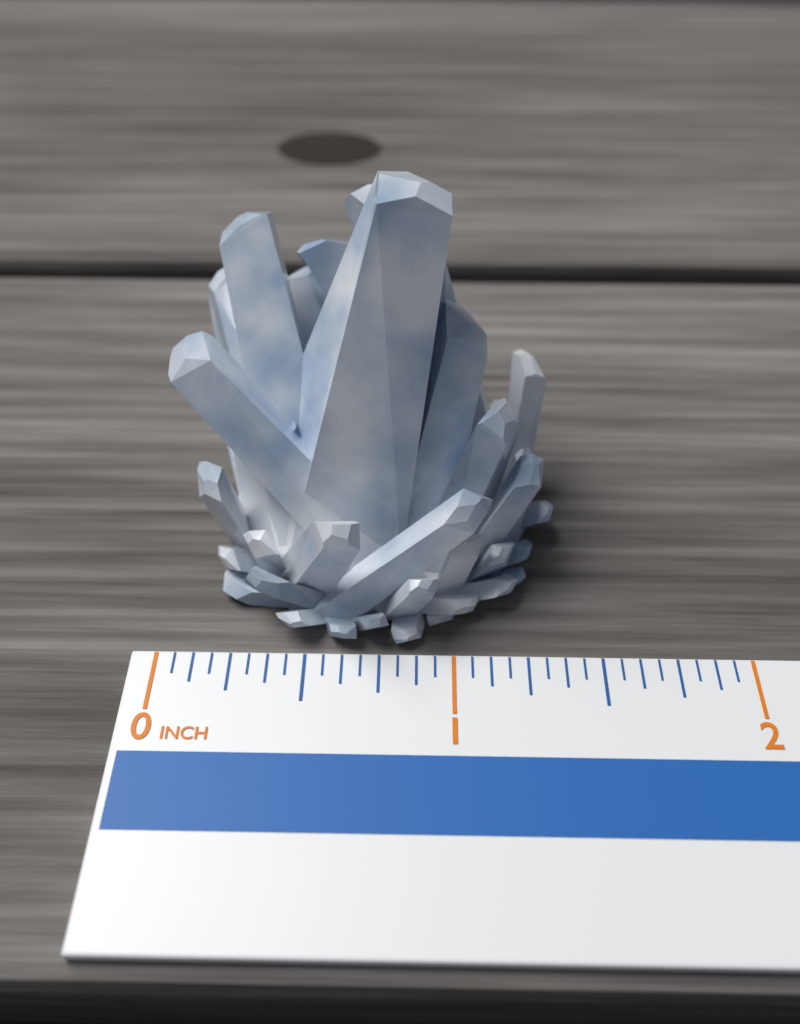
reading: 1.3750 in
